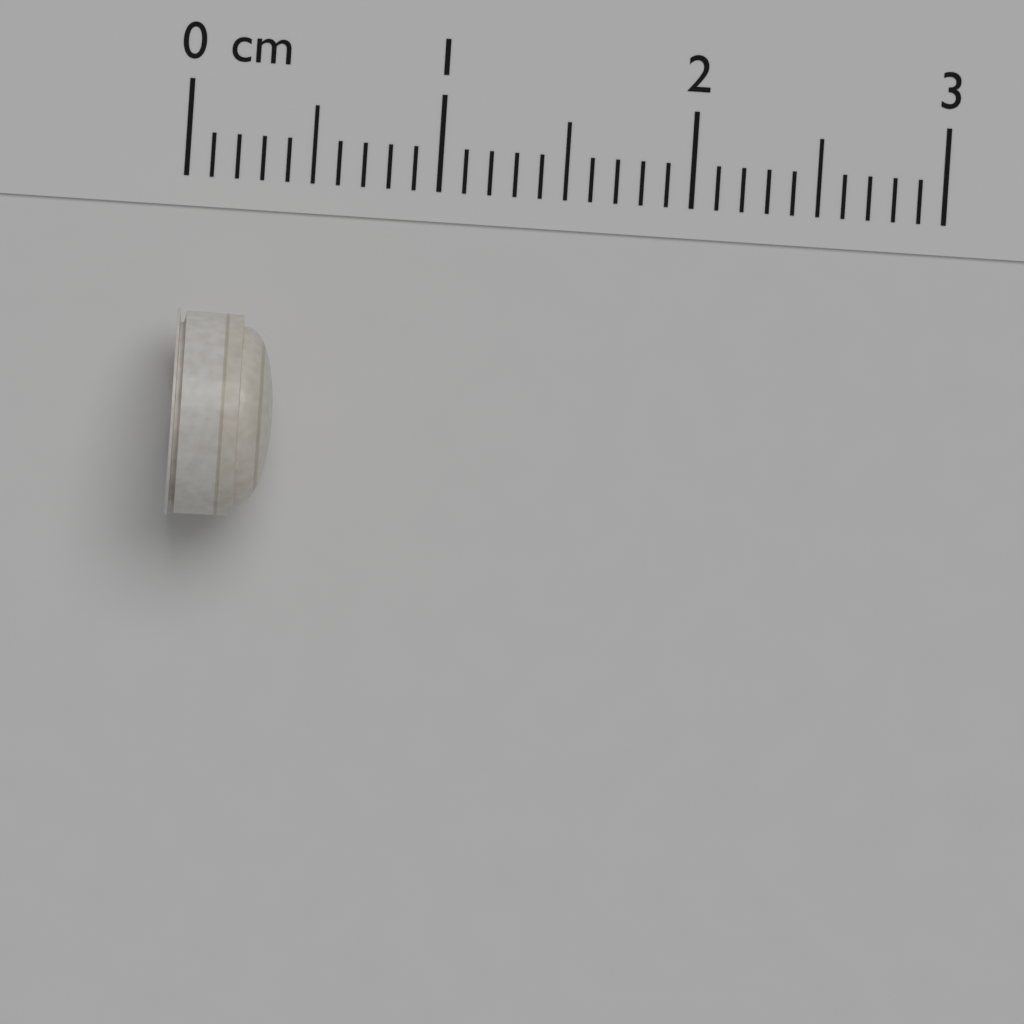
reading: 0.4 cm
